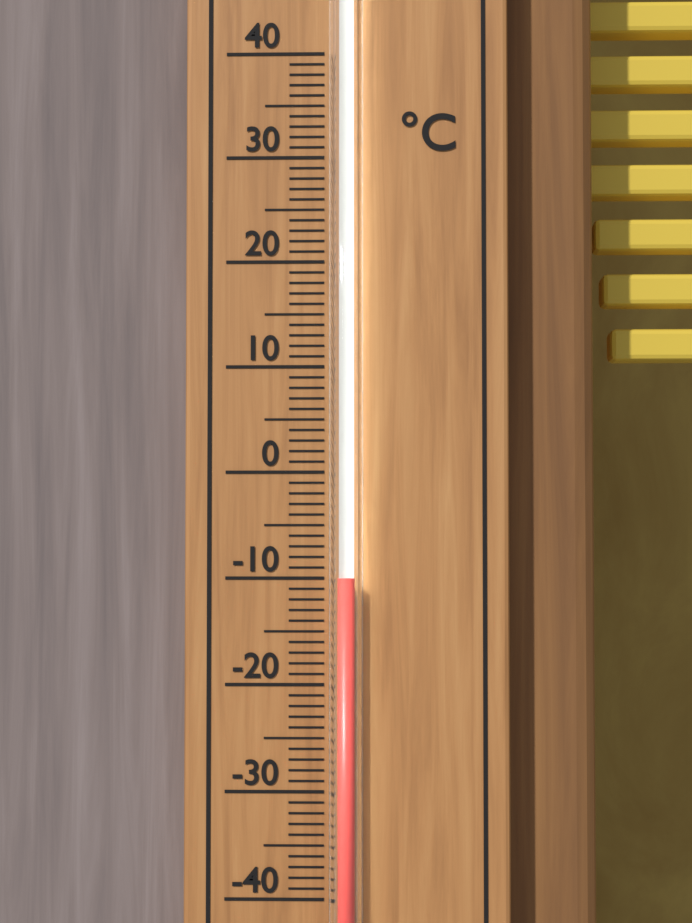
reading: -10 °C
